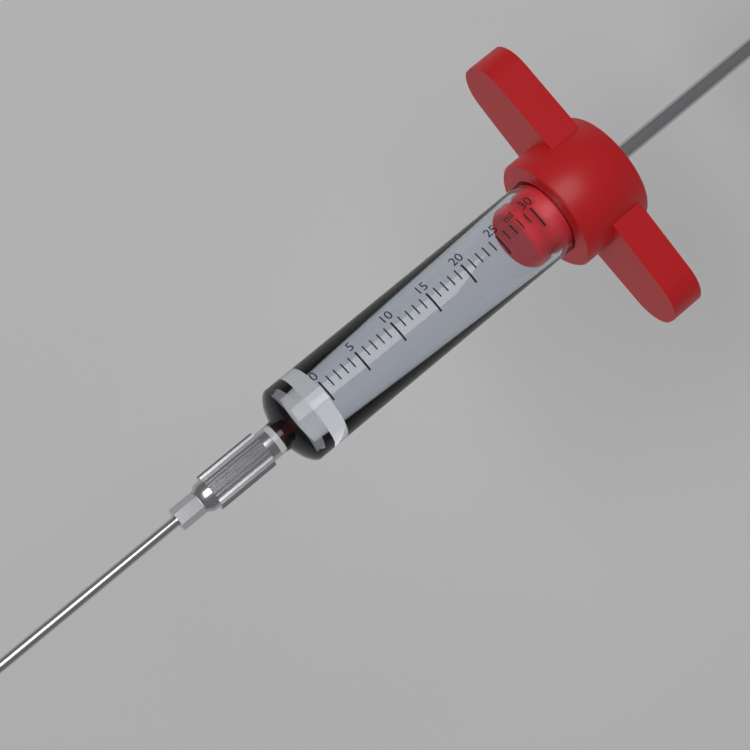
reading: 28 ml
